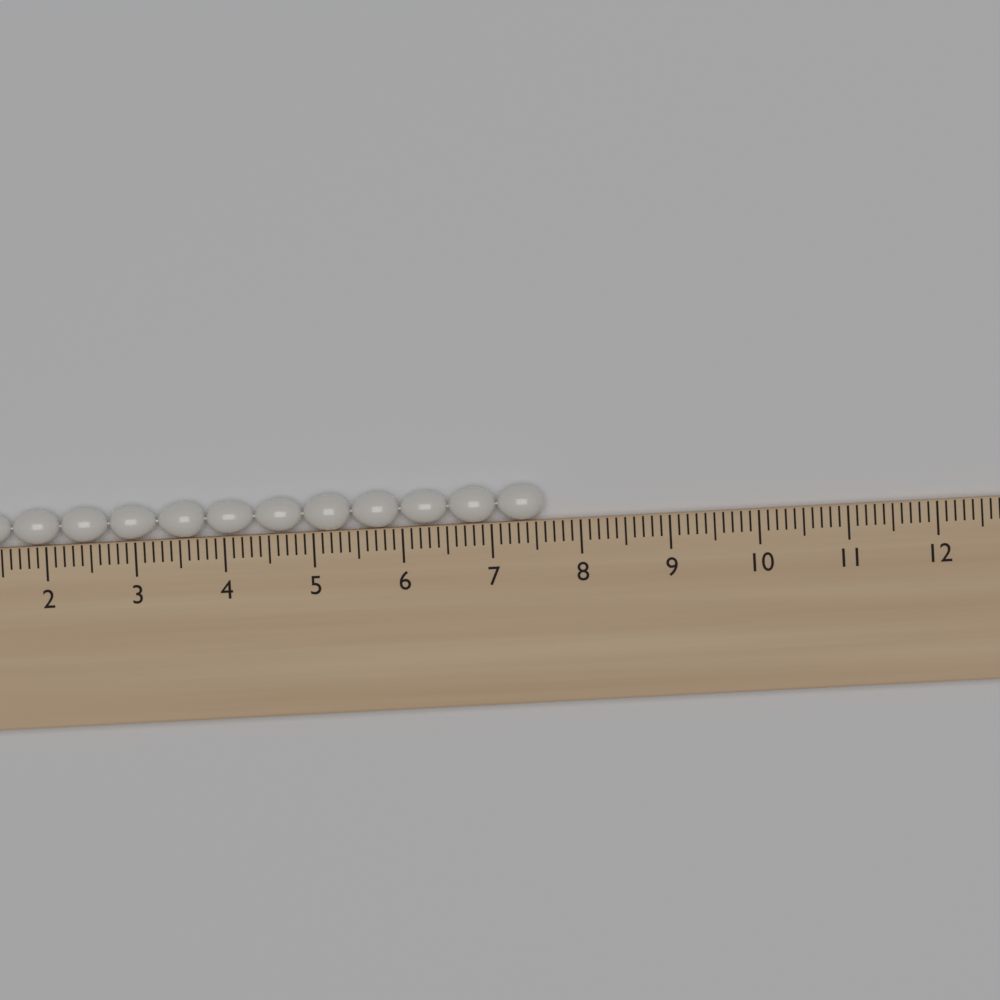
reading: 7.6 cm
